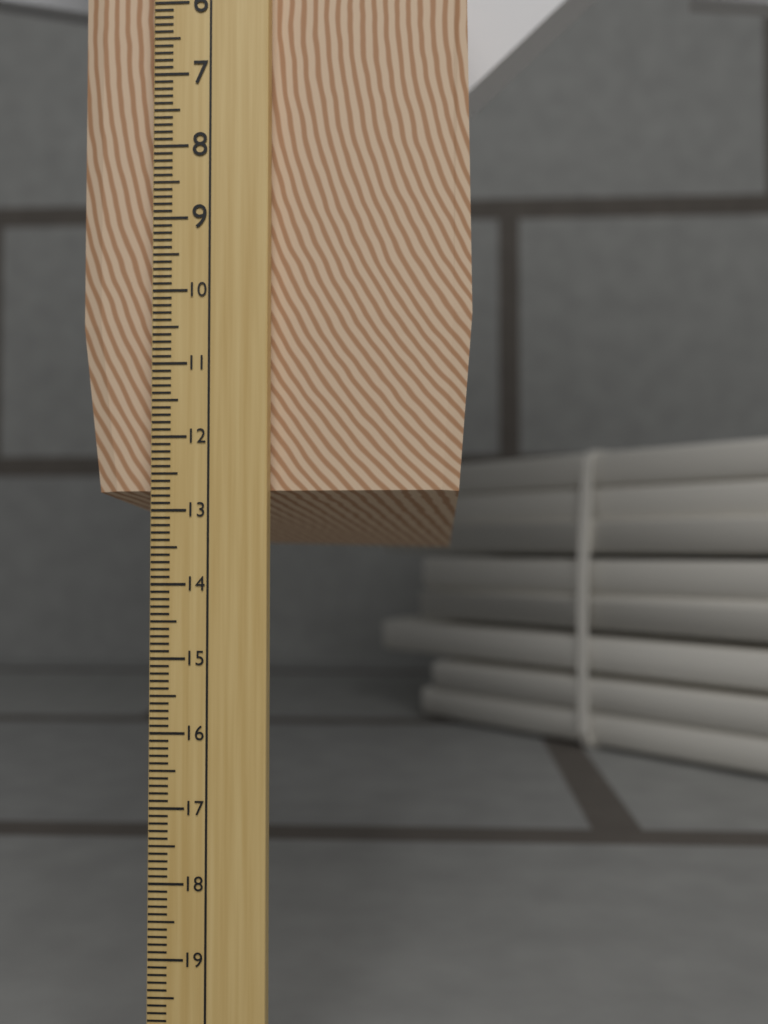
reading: 13.5 cm
